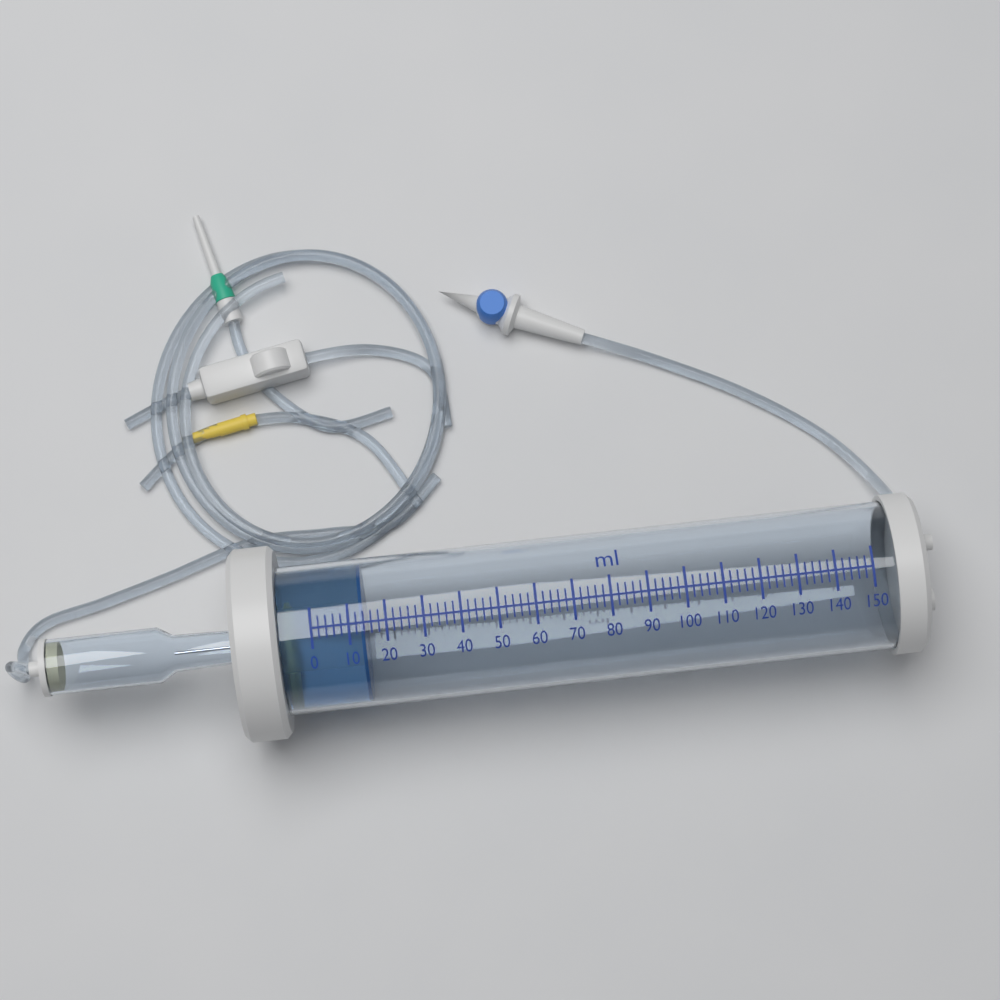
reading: 14 ml
